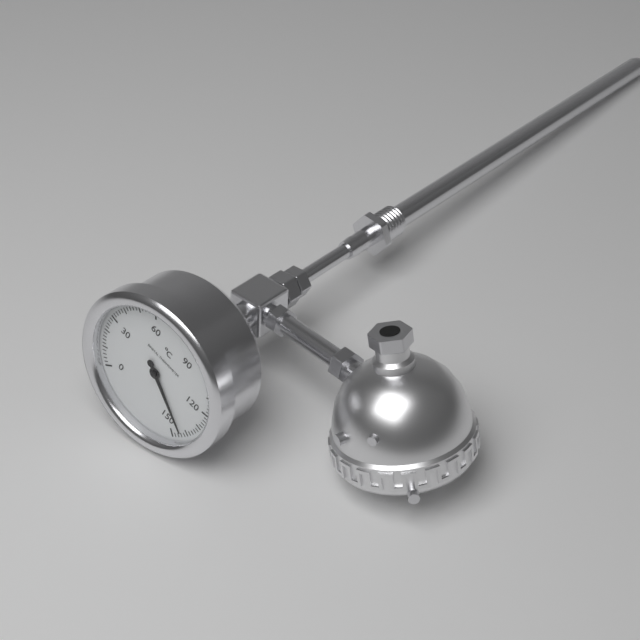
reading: 144 °C
